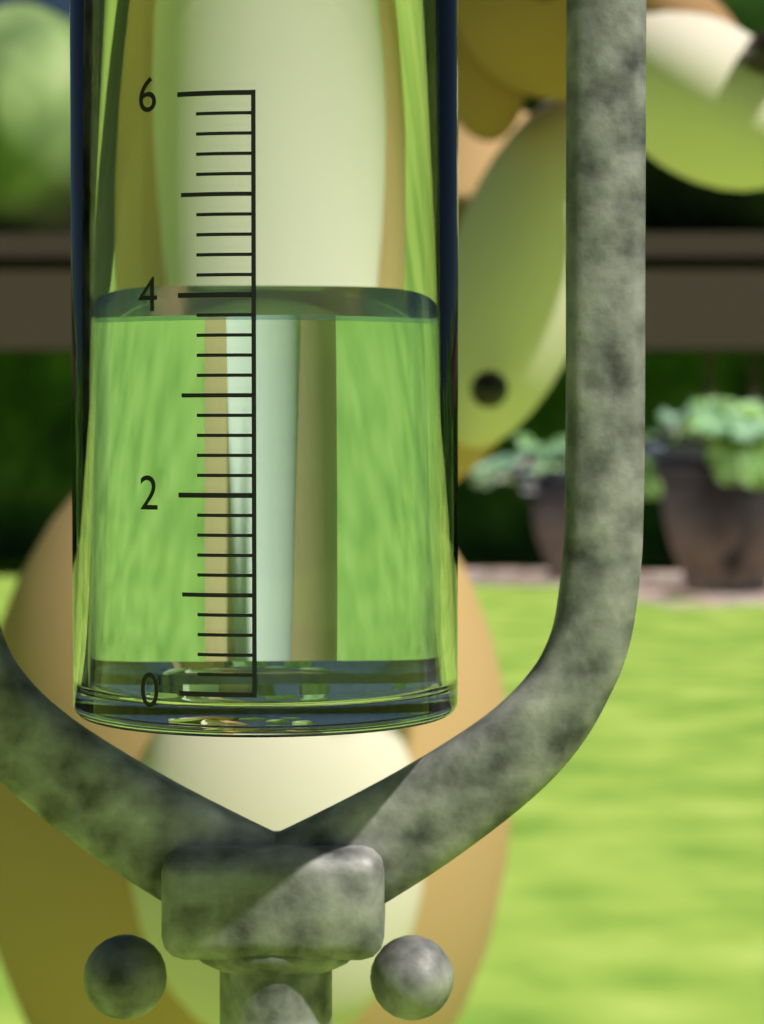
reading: 3.8 (no unit)
